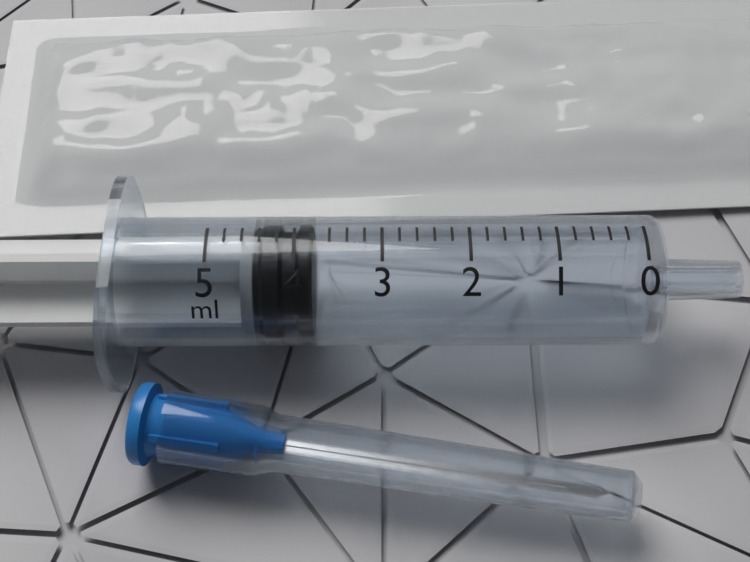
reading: 3.8 ml
